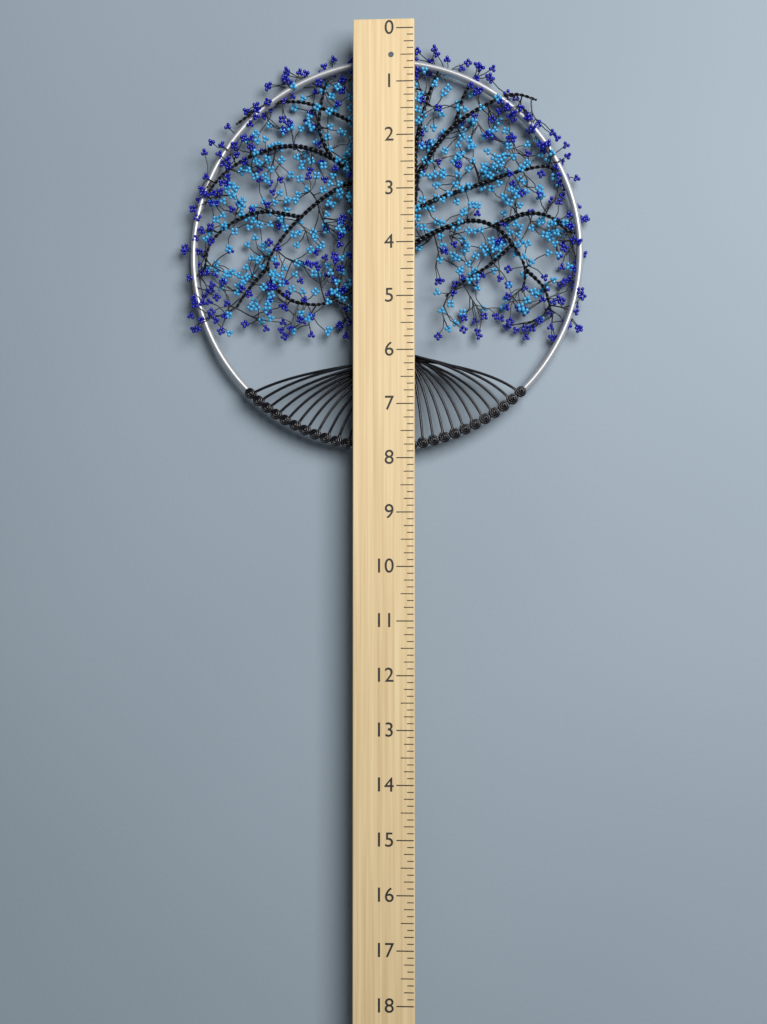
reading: 7.875 (no unit)
